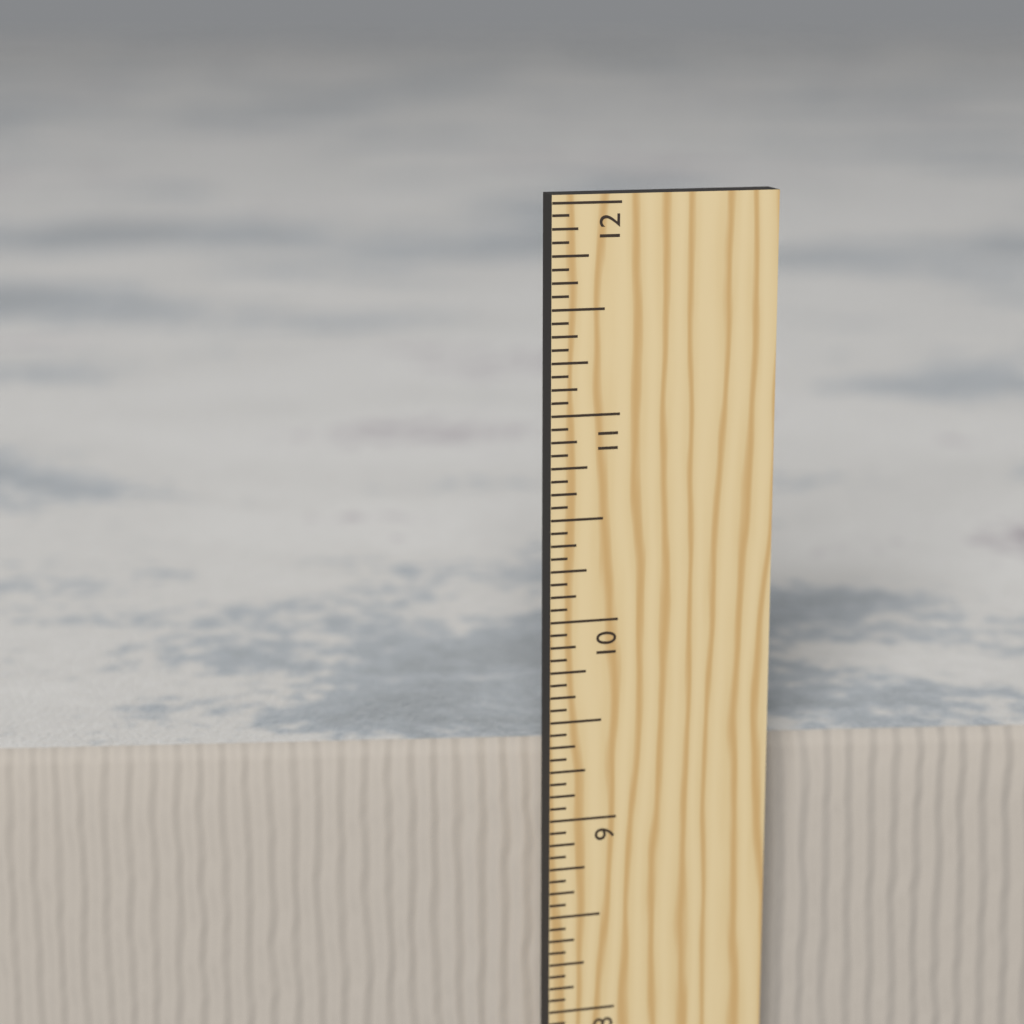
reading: 9.2500 in
